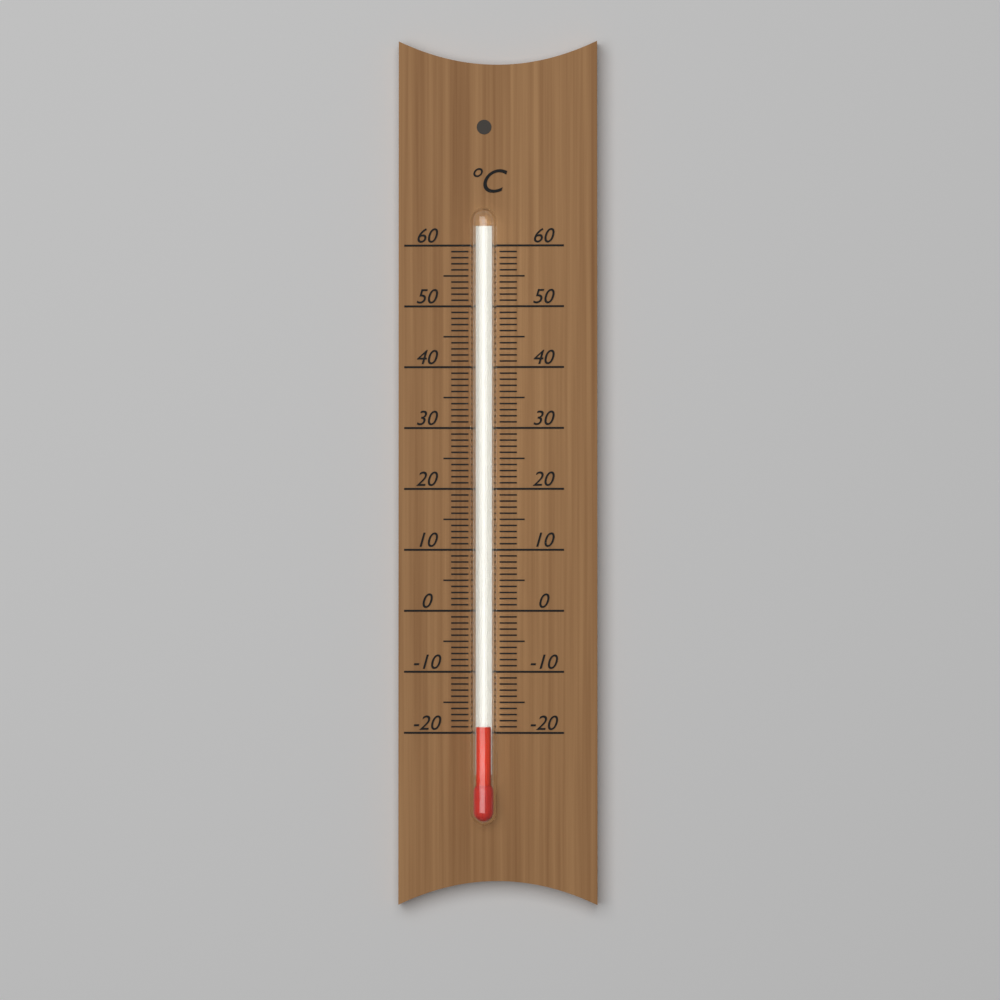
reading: -19 °C
